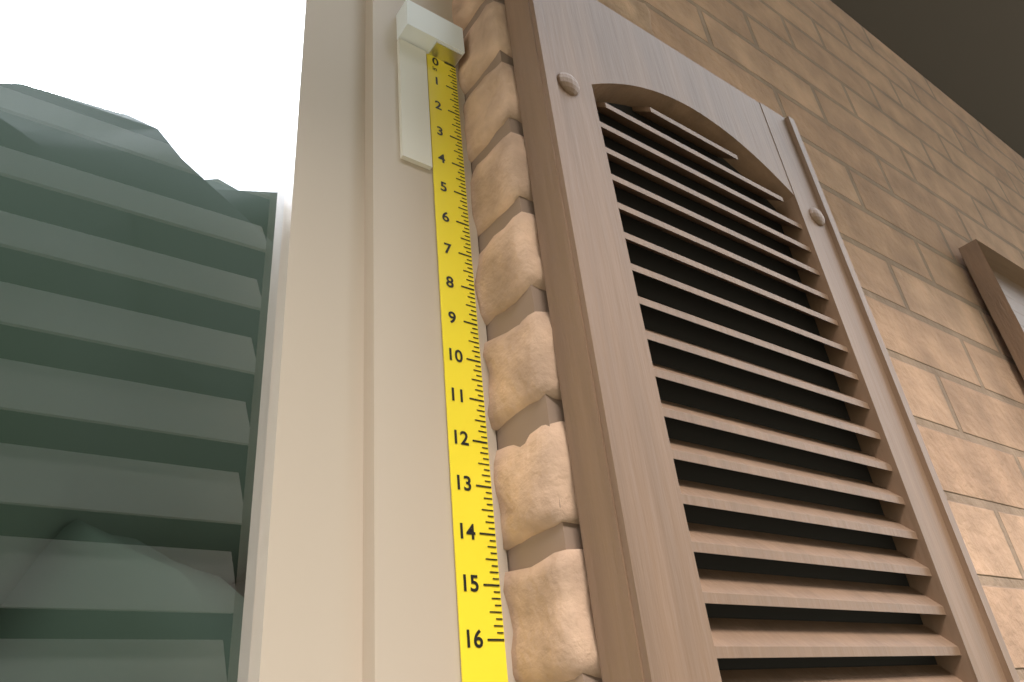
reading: 4.500 in
